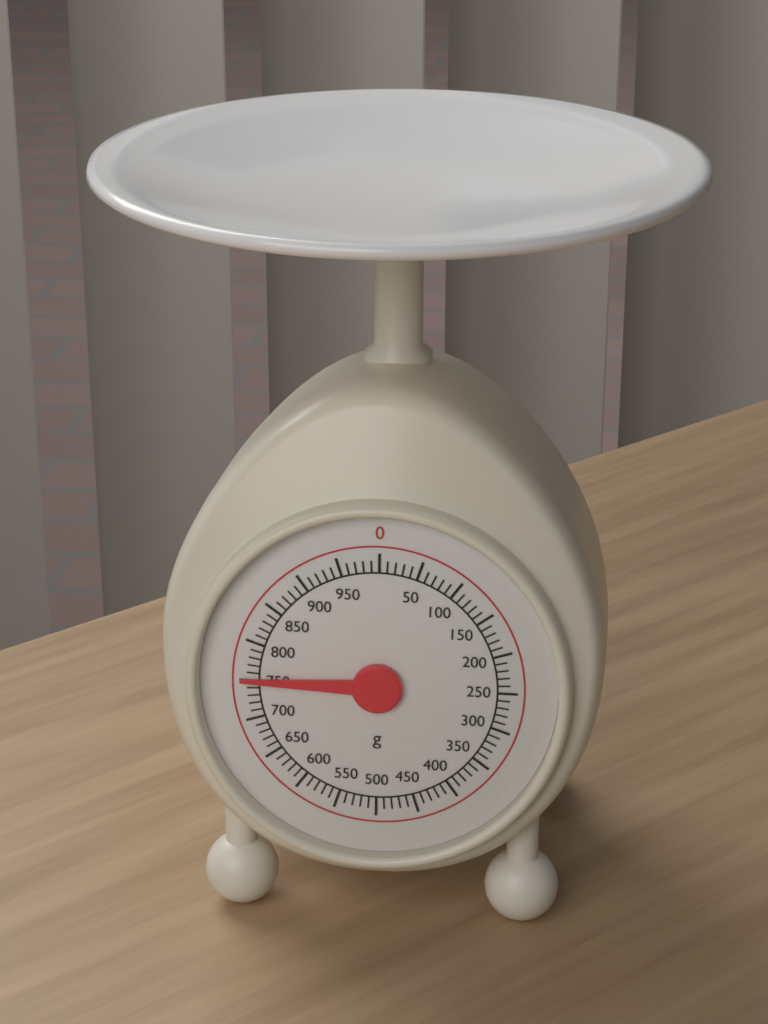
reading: 750 g
